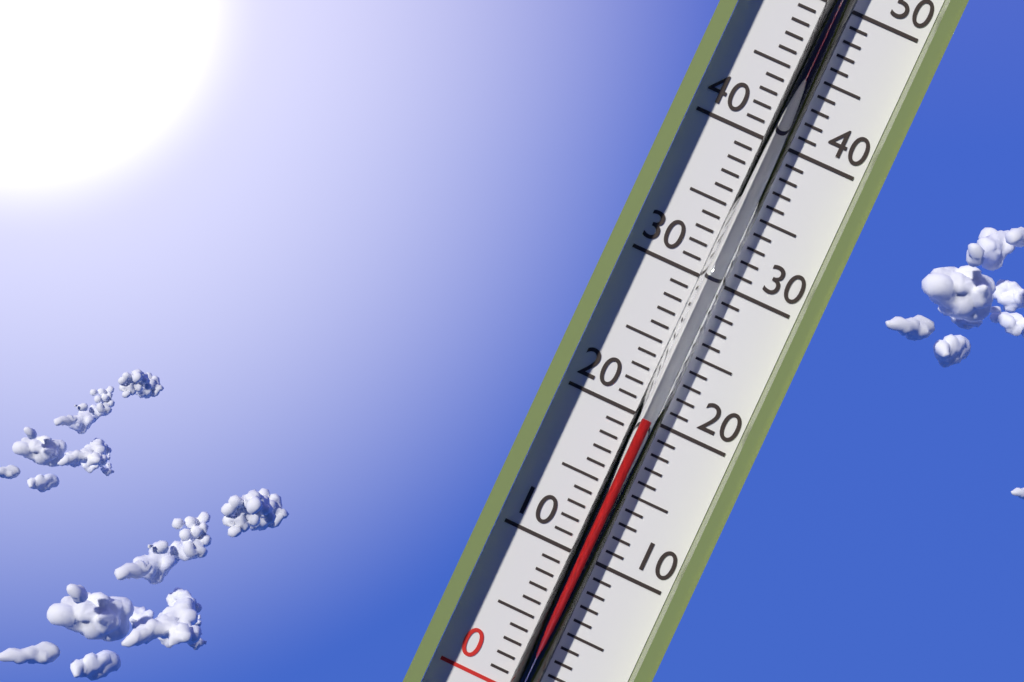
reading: 20 °C
